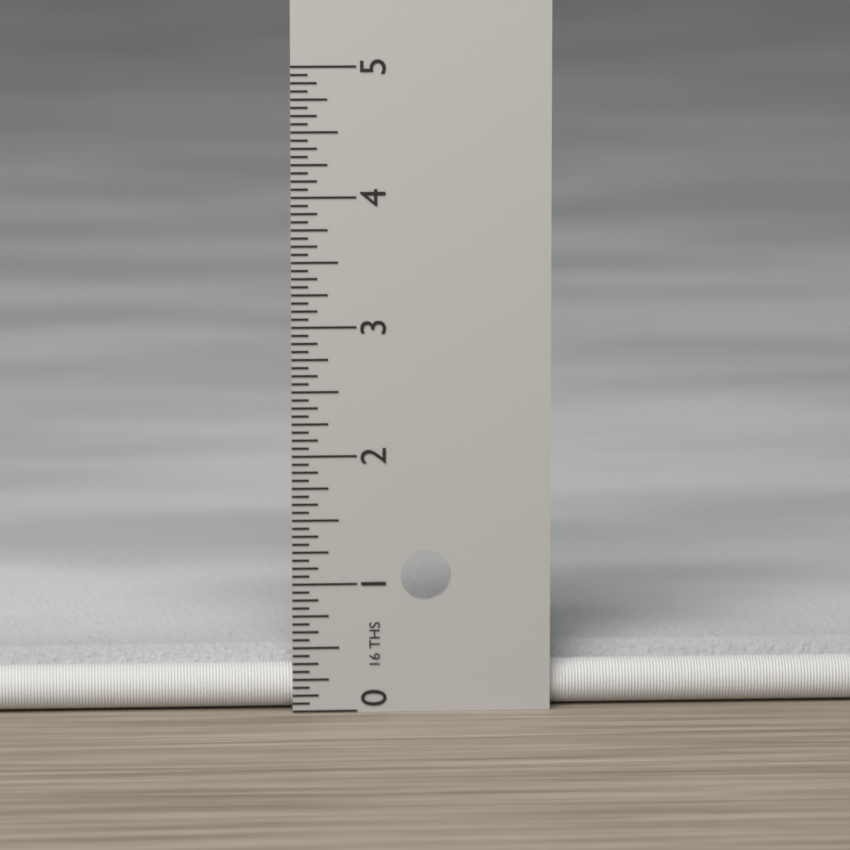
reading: 0.4375 in
